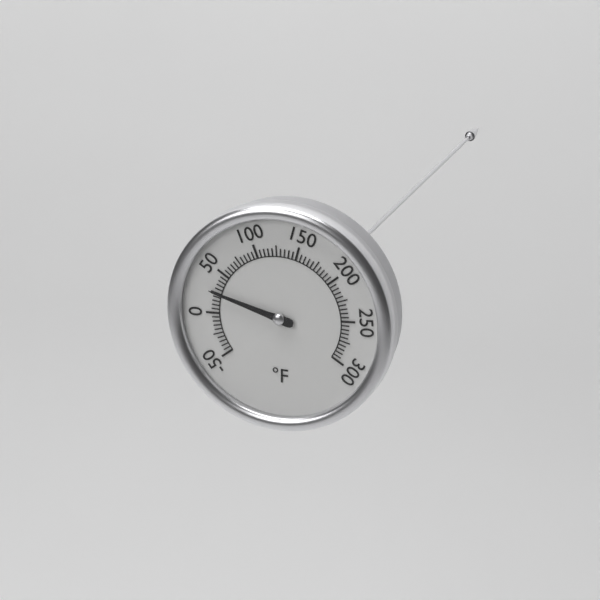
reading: 25 °F
